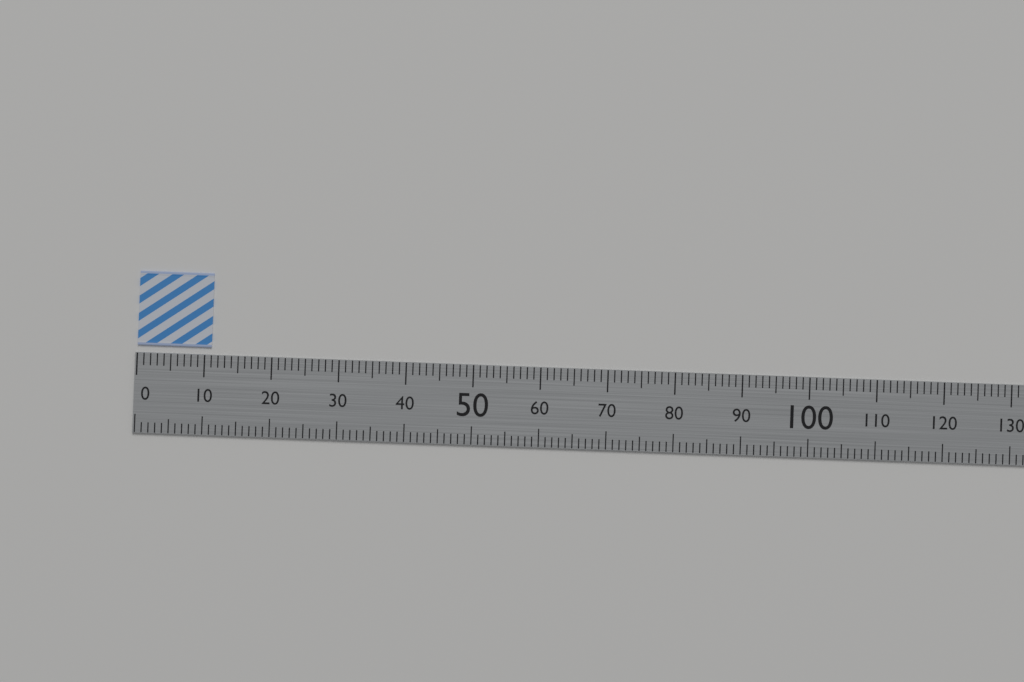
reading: 11 (no unit)
